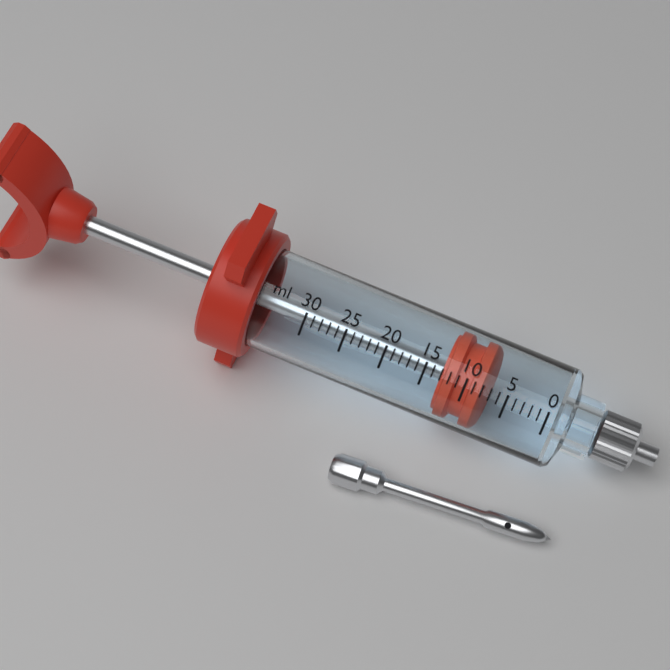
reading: 8 ml
